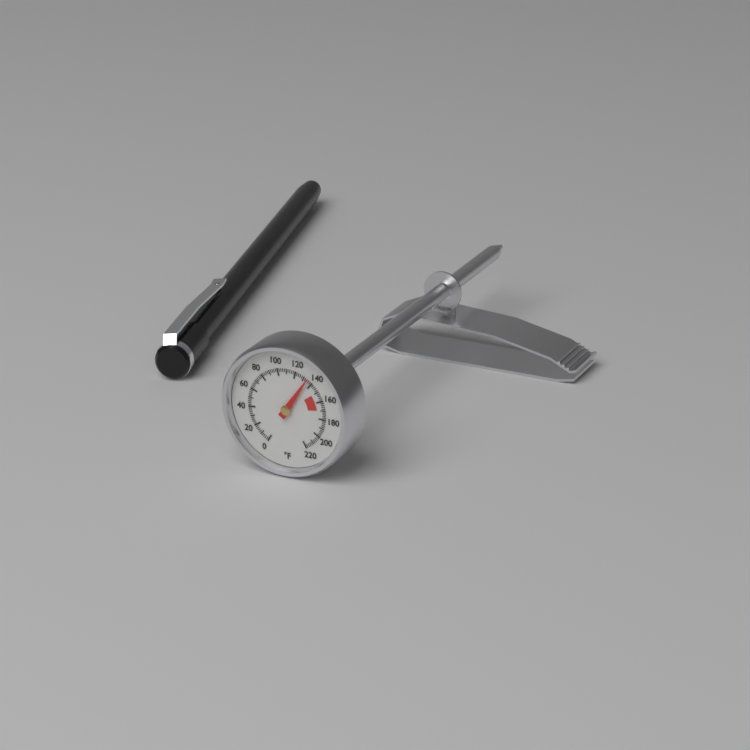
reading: 134 °F
